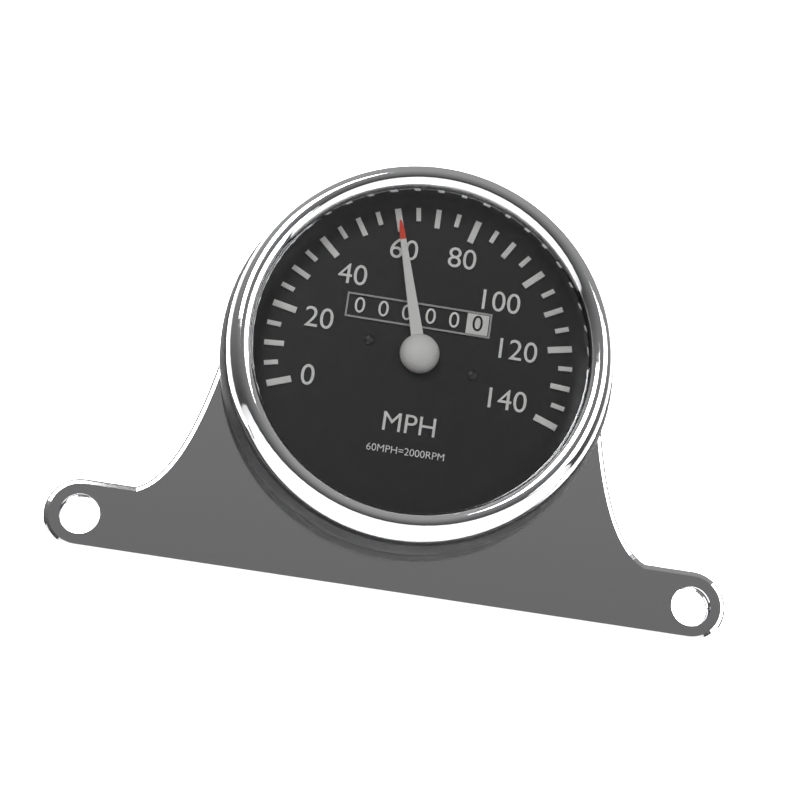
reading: 60 MPH
